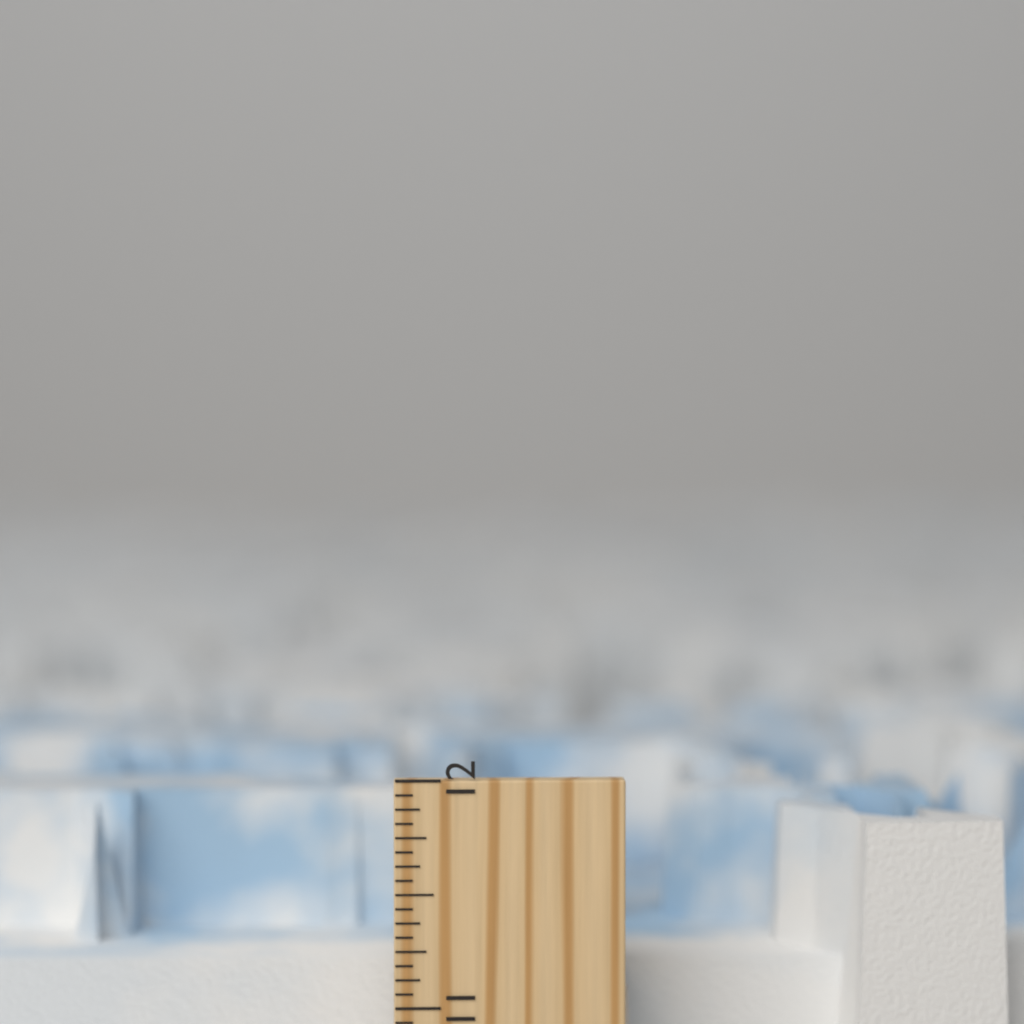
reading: 11.8125 inch
